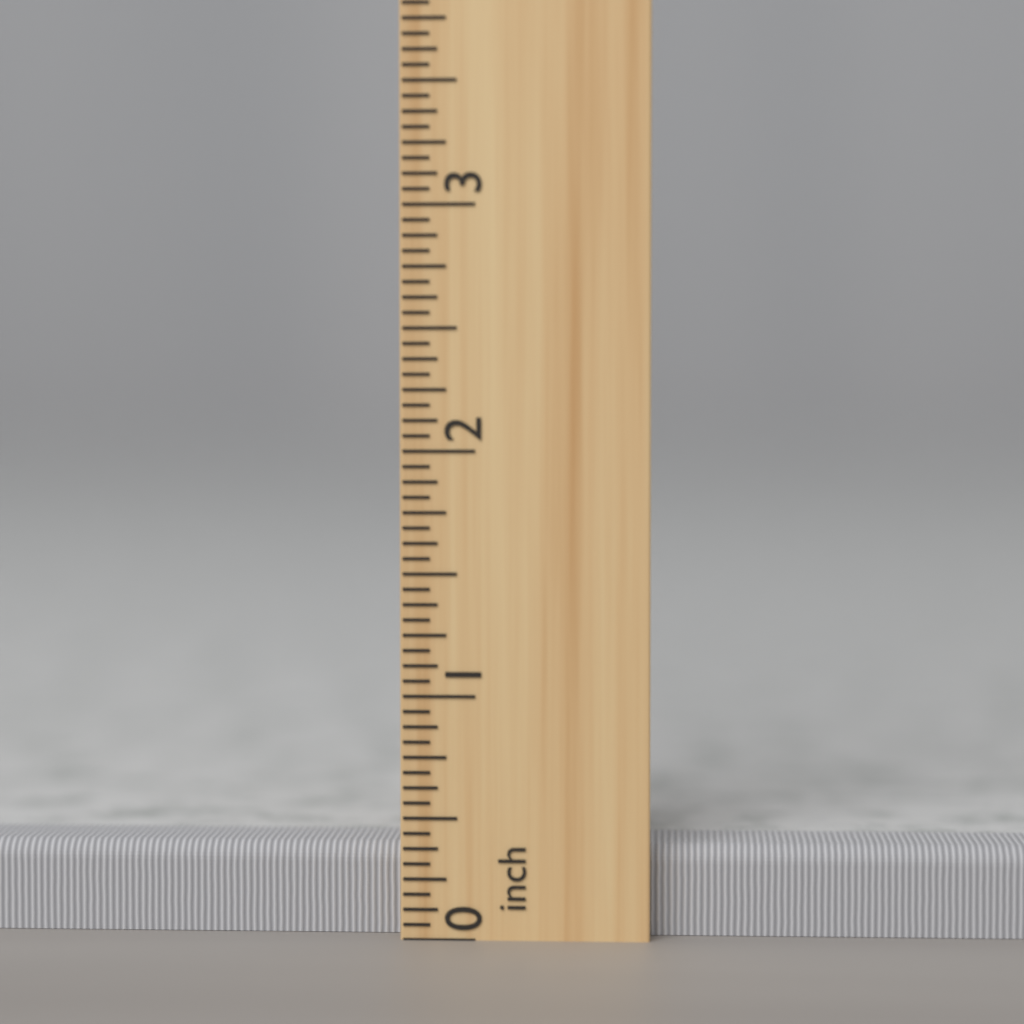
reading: 0.3750 inch
